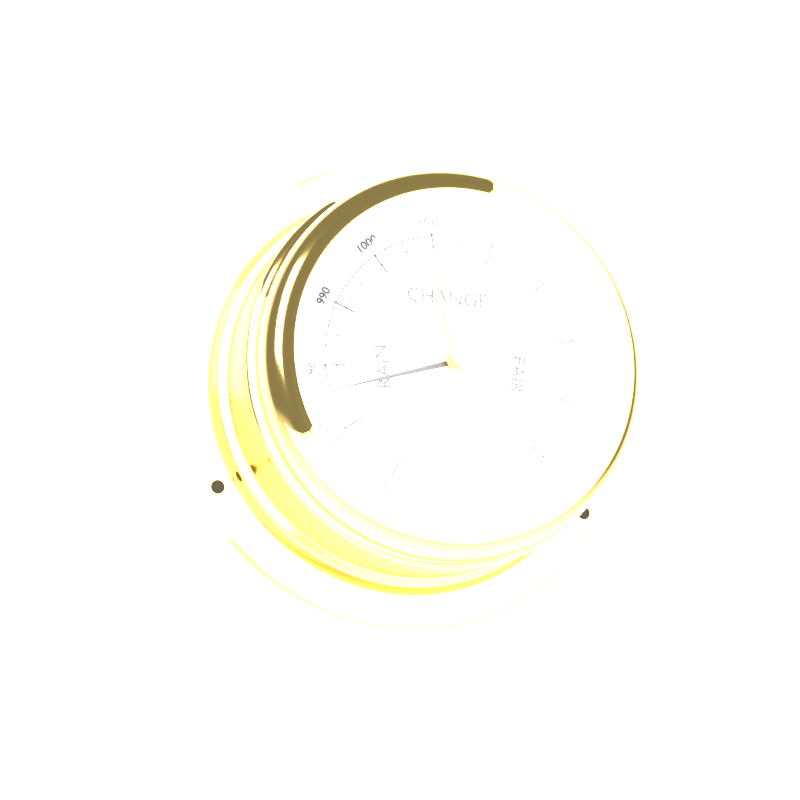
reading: 976 mbar
